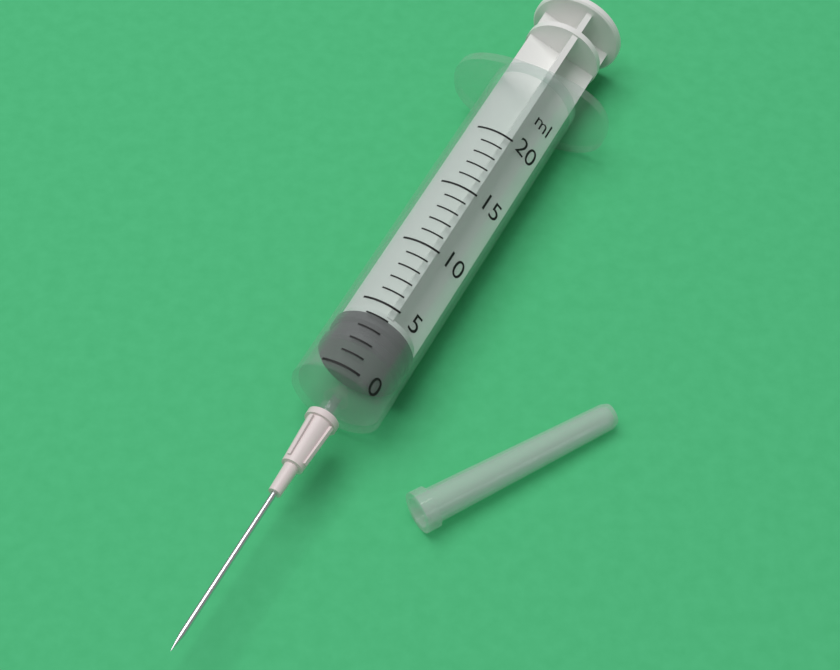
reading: 2 ml
